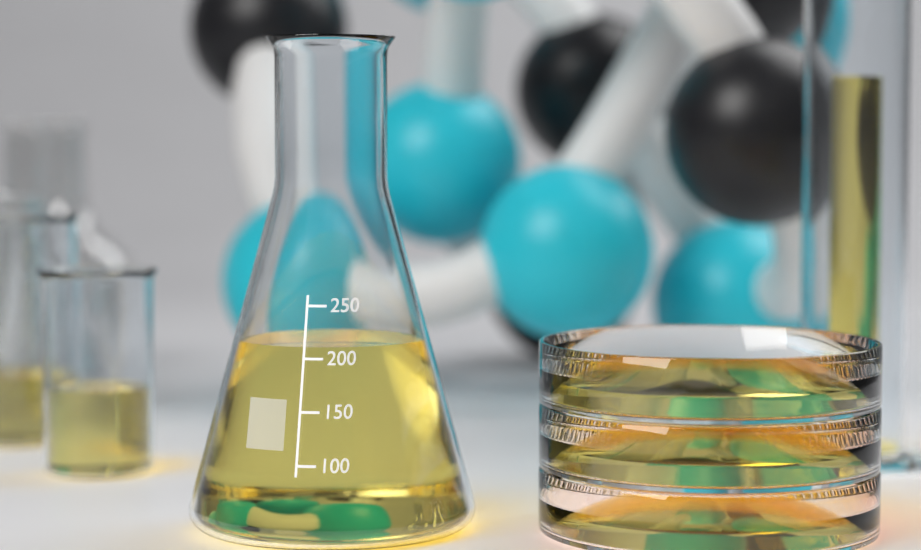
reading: 210 (no unit)
